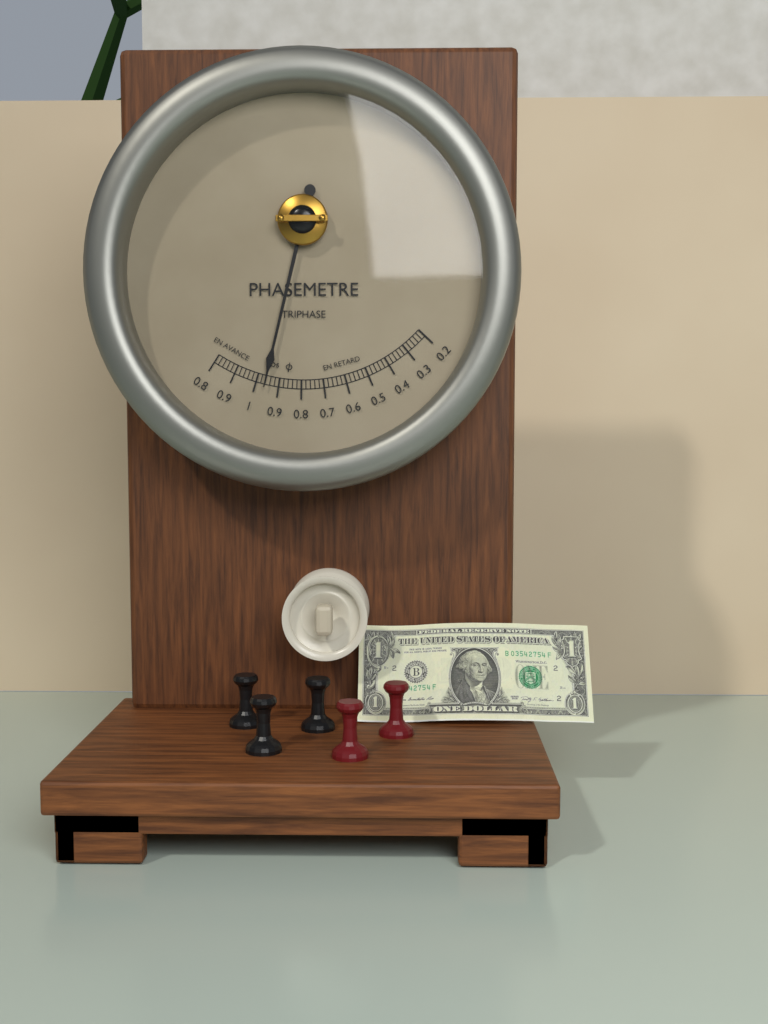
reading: 0.96 cos φ
